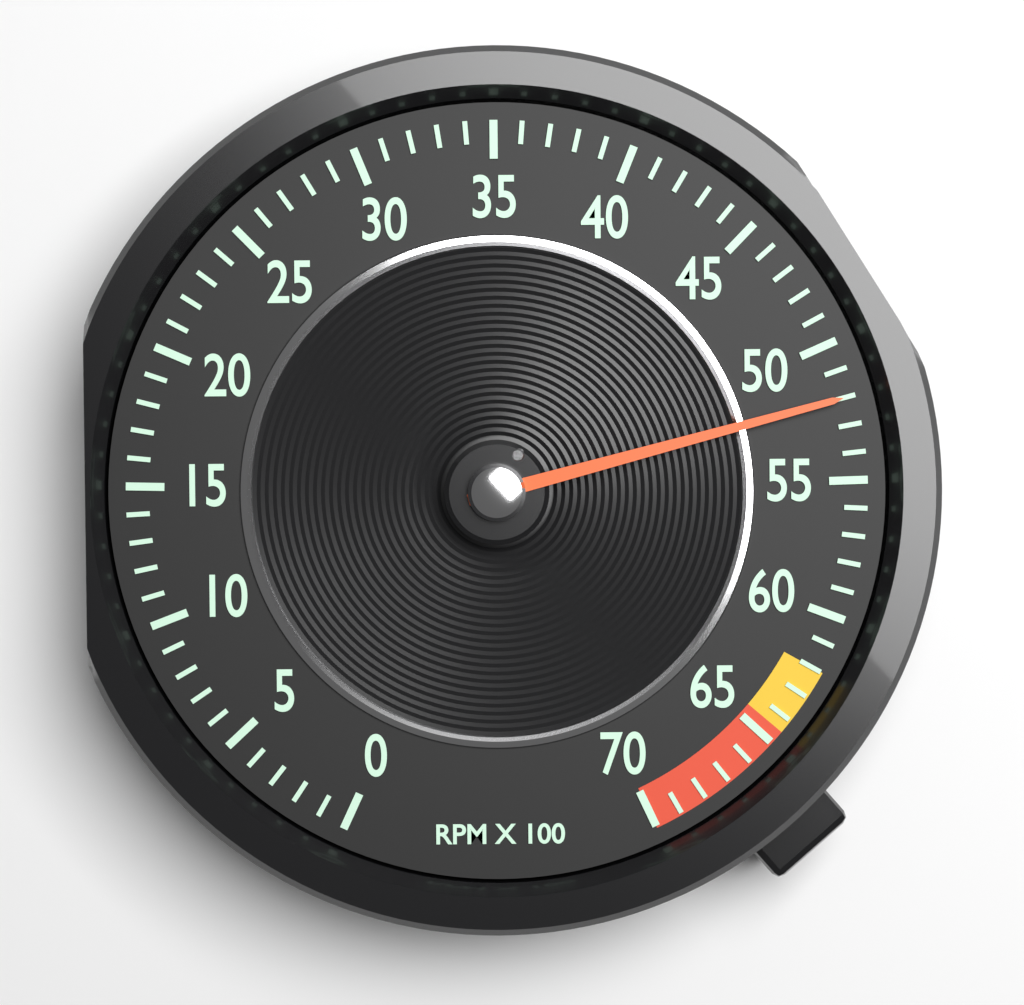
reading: 52 RPM x 100
